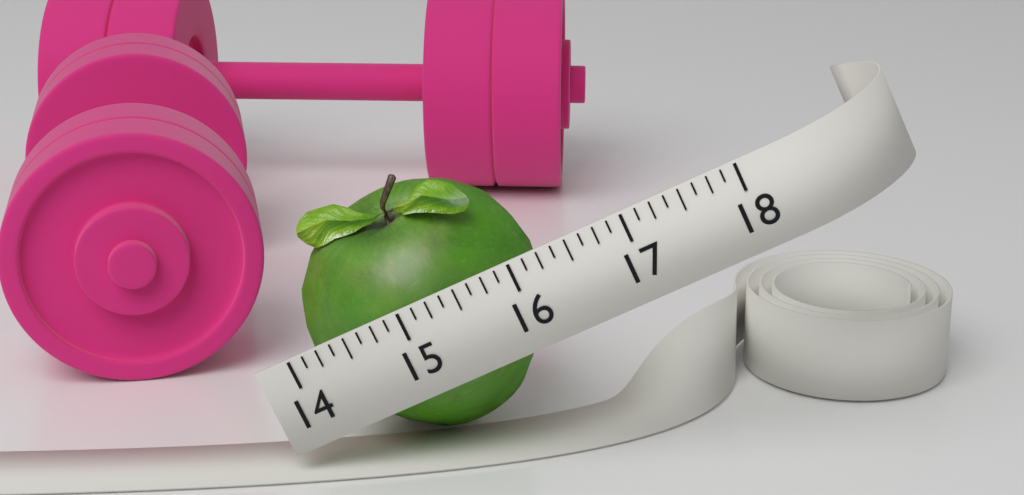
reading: 16.125 (no unit)
